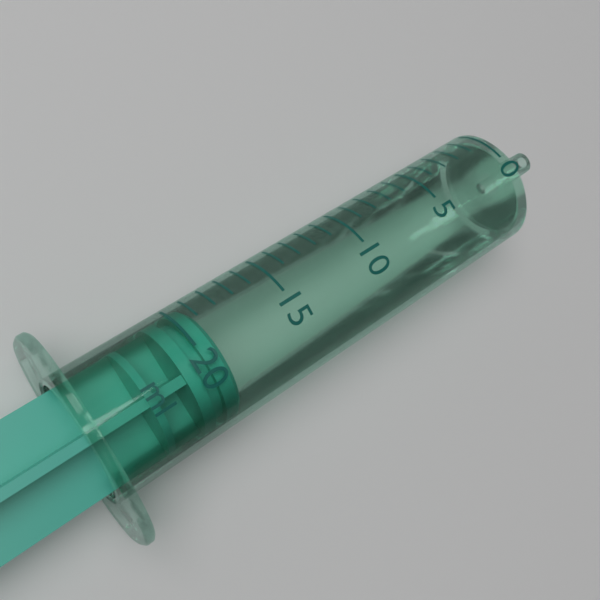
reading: 19 ml
